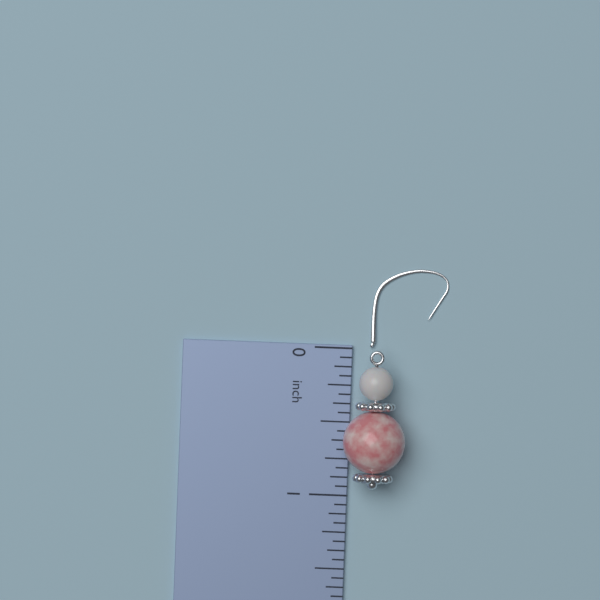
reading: 0.9375 inch
